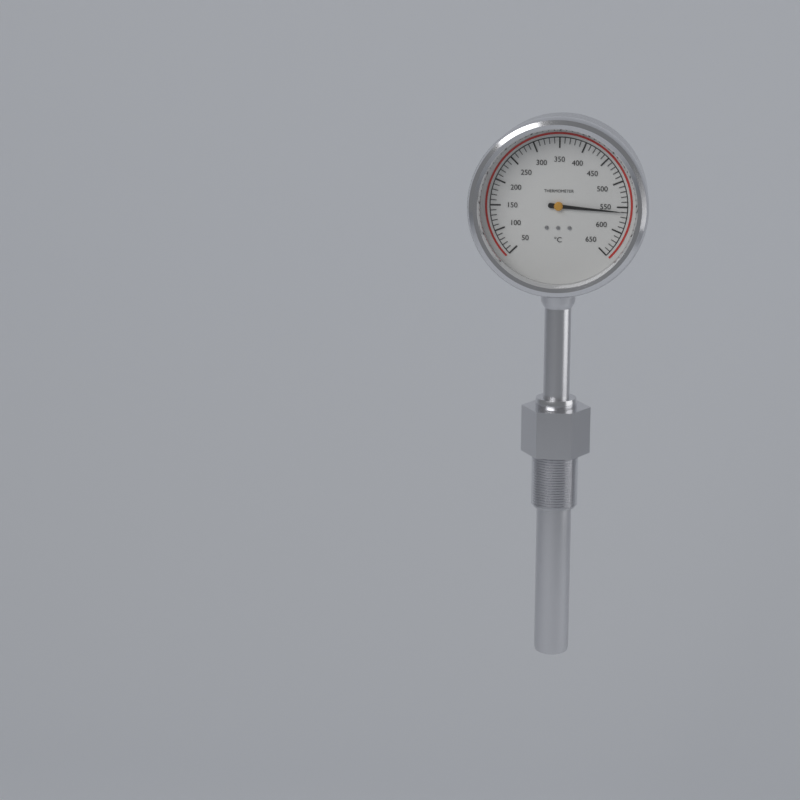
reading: 560 °C
